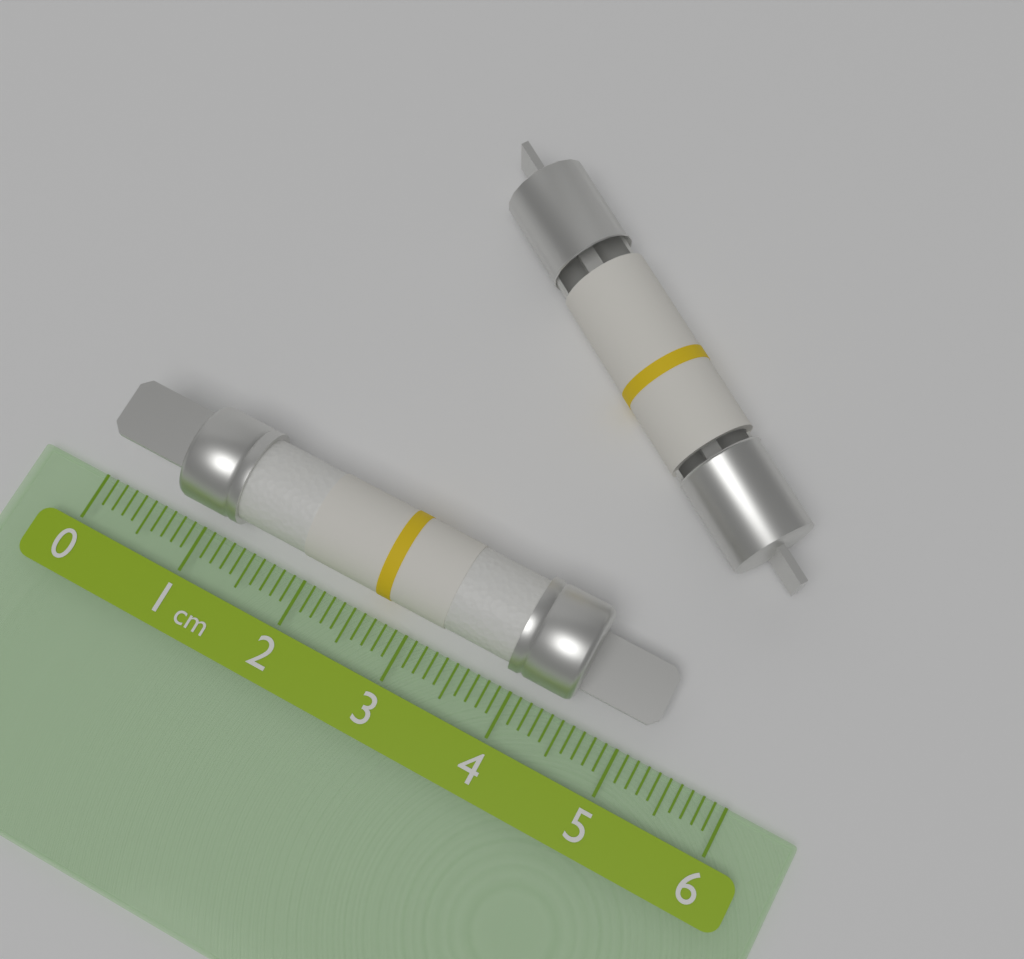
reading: 5.2 cm
